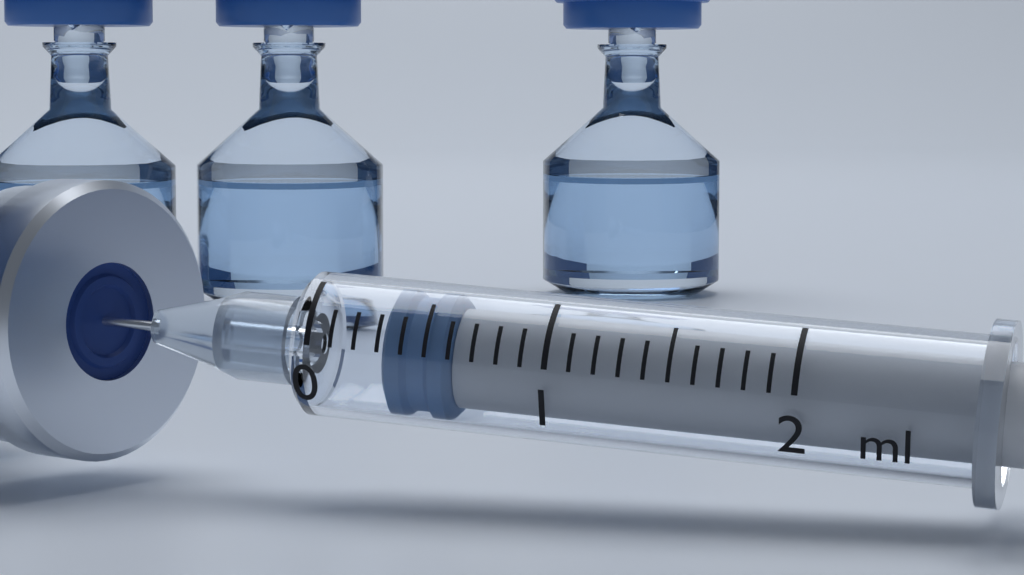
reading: 0.3 ml
